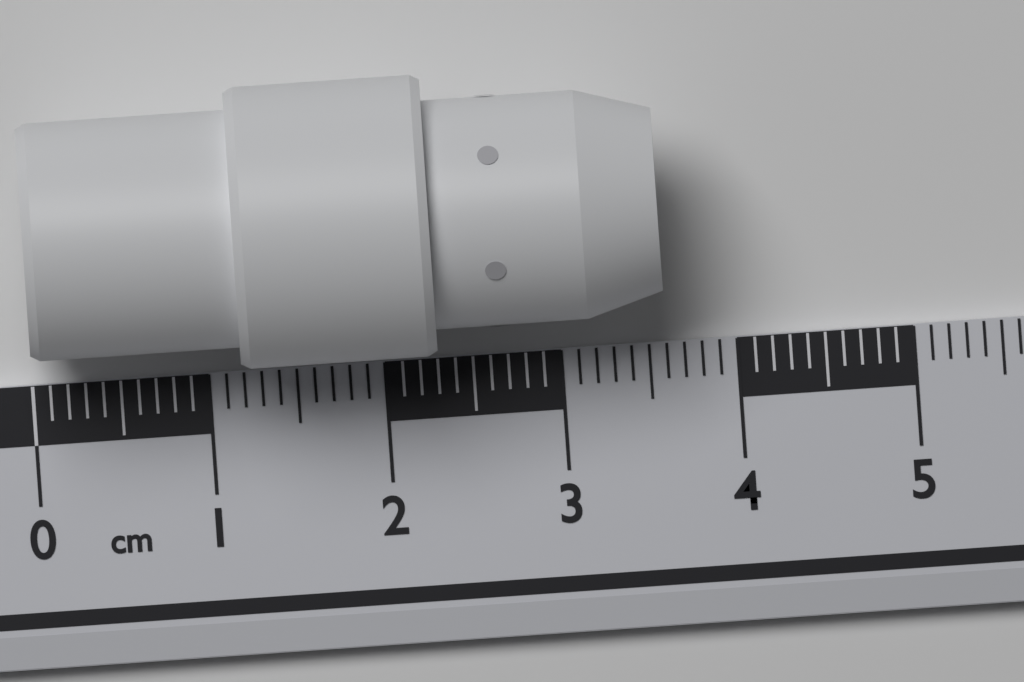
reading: 3.6 cm
